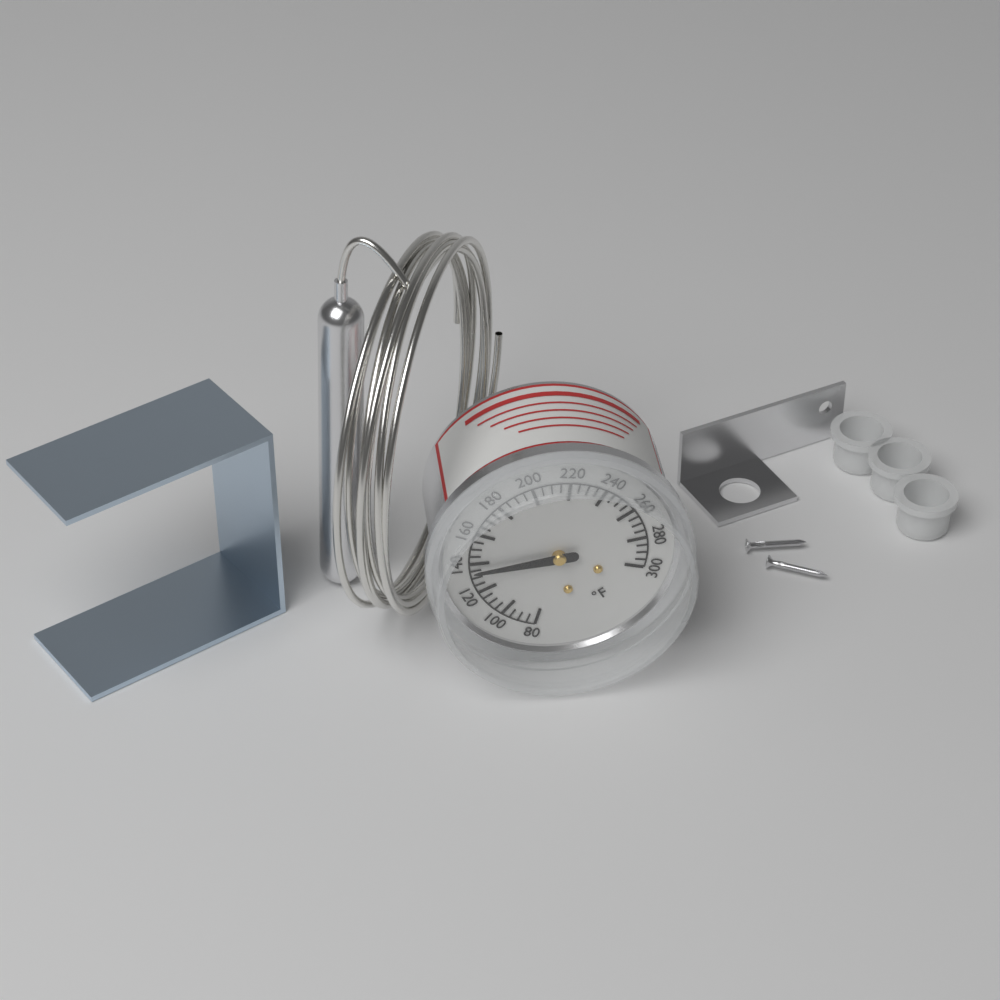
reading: 135 °F
